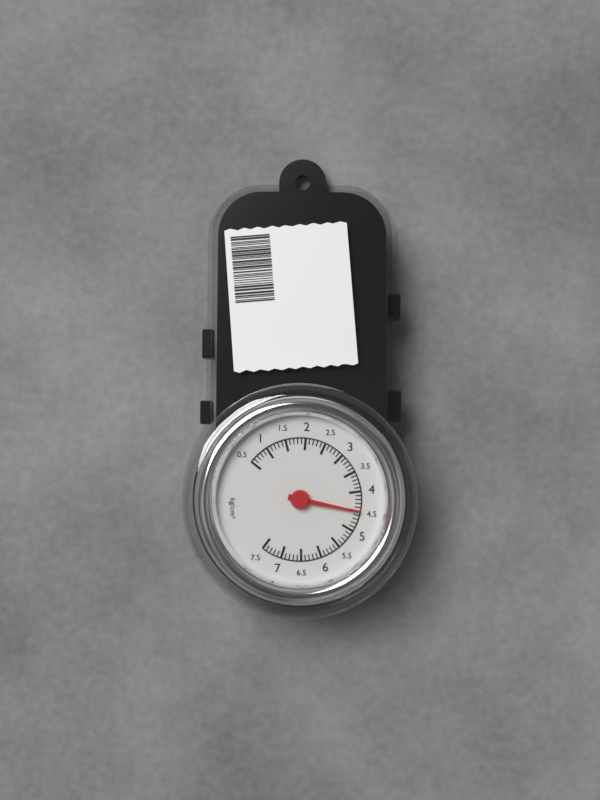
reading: 4.5 kg/cm²
